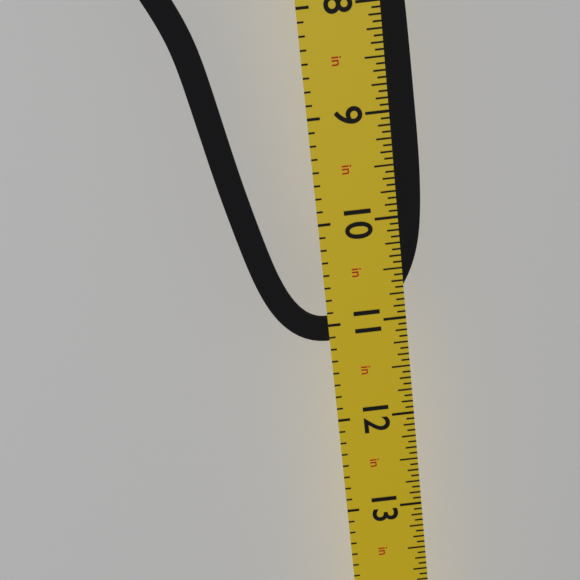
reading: 11.1875 in
